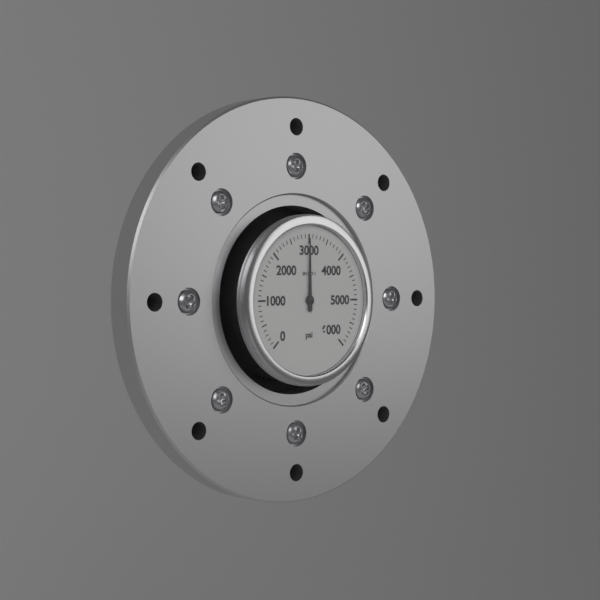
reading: 3000 psi
